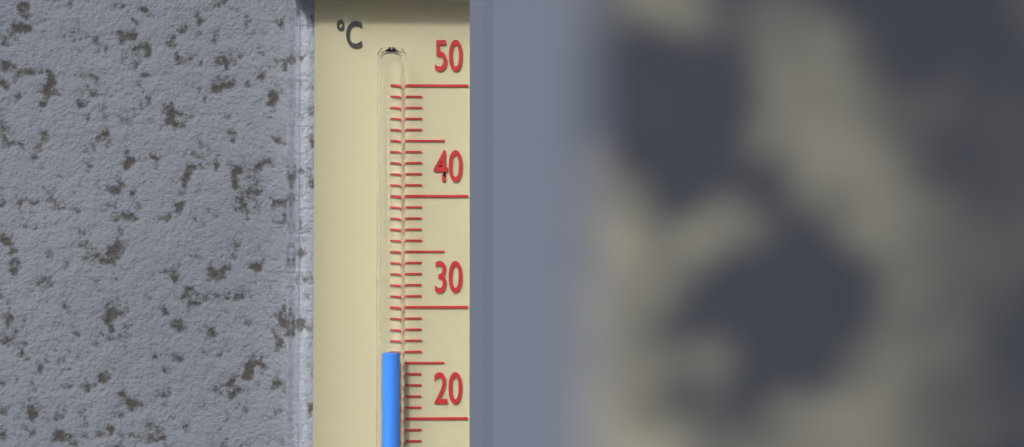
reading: 26 °C
